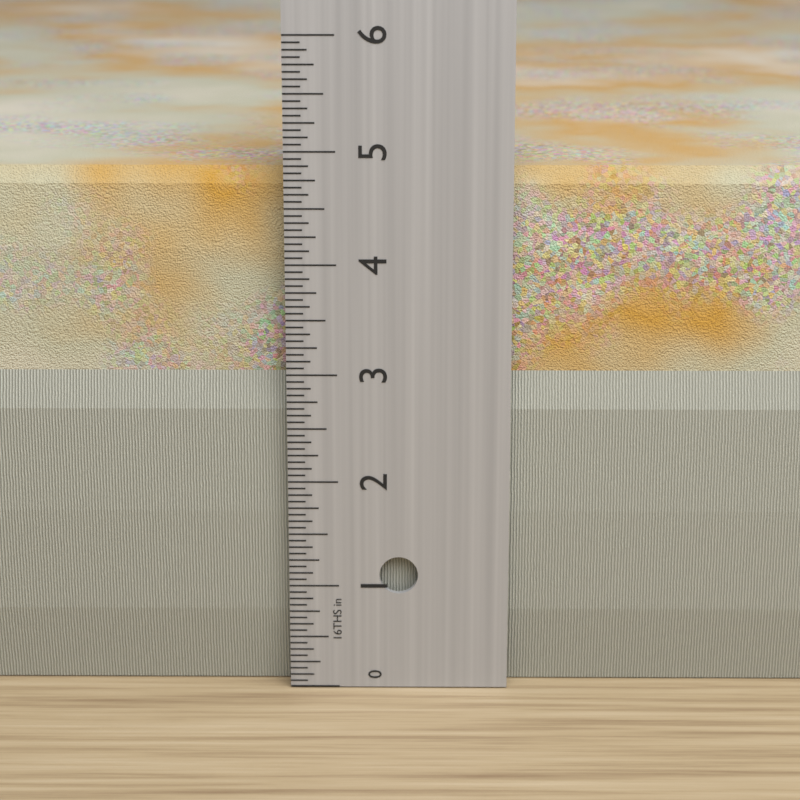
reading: 4.8125 in
